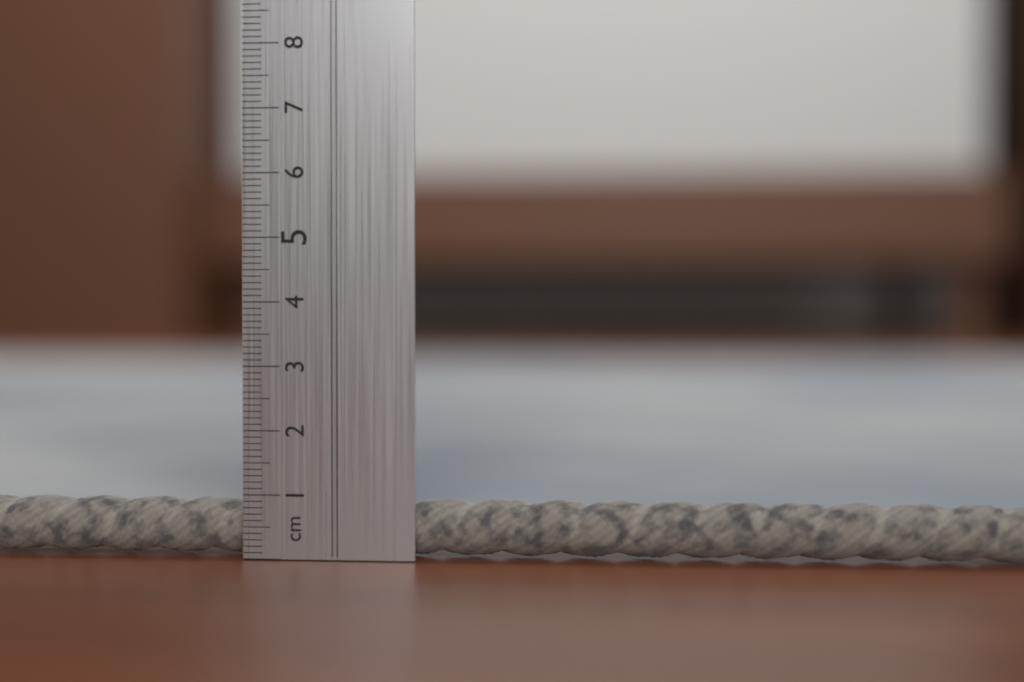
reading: 0.9 cm
